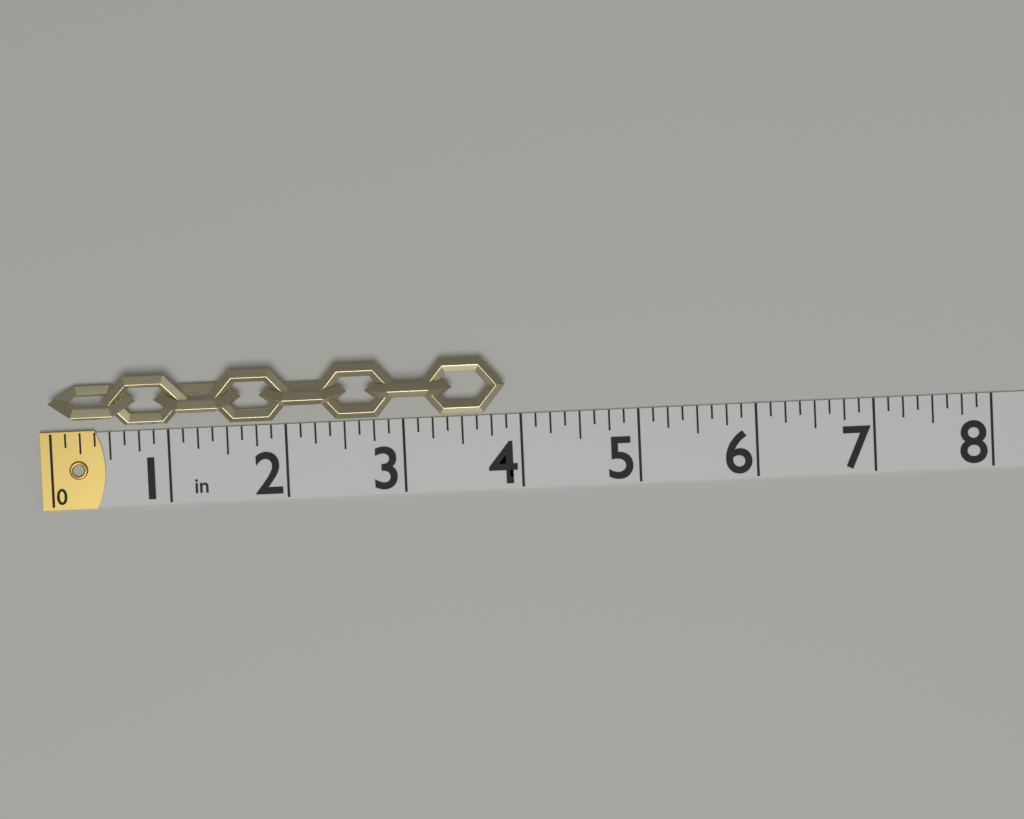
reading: 3.875 in
